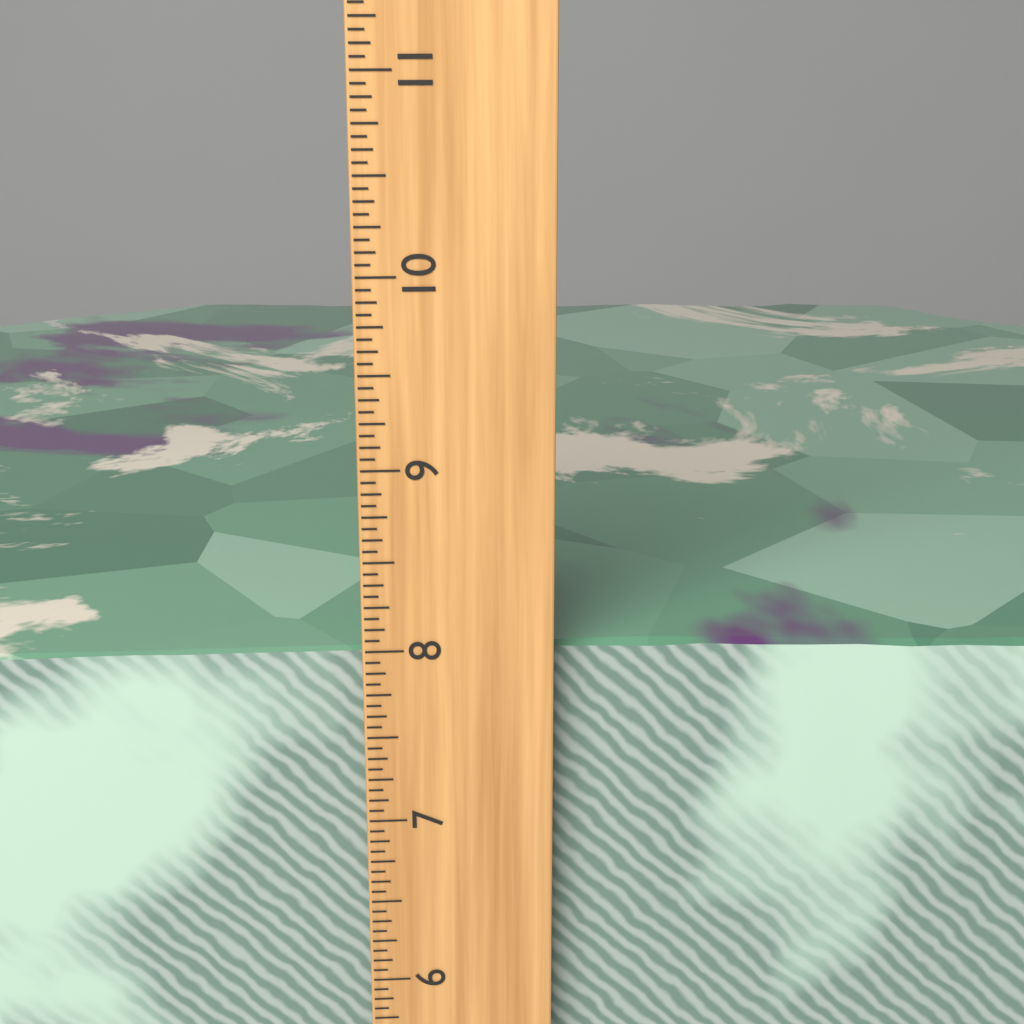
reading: 7.9375 inch
